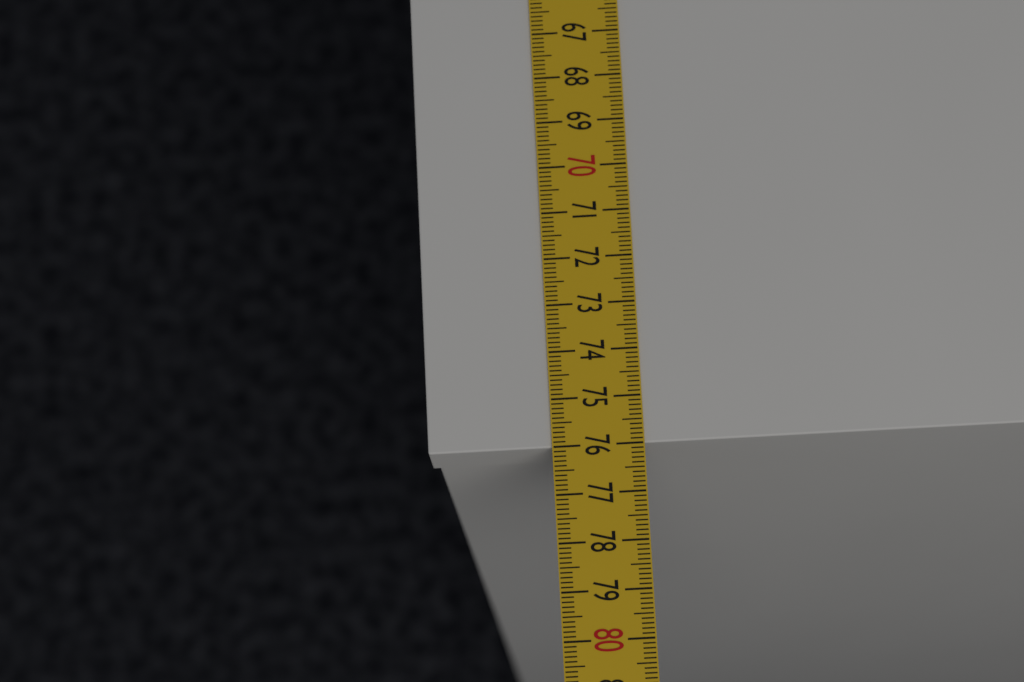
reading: 76.0 cm
